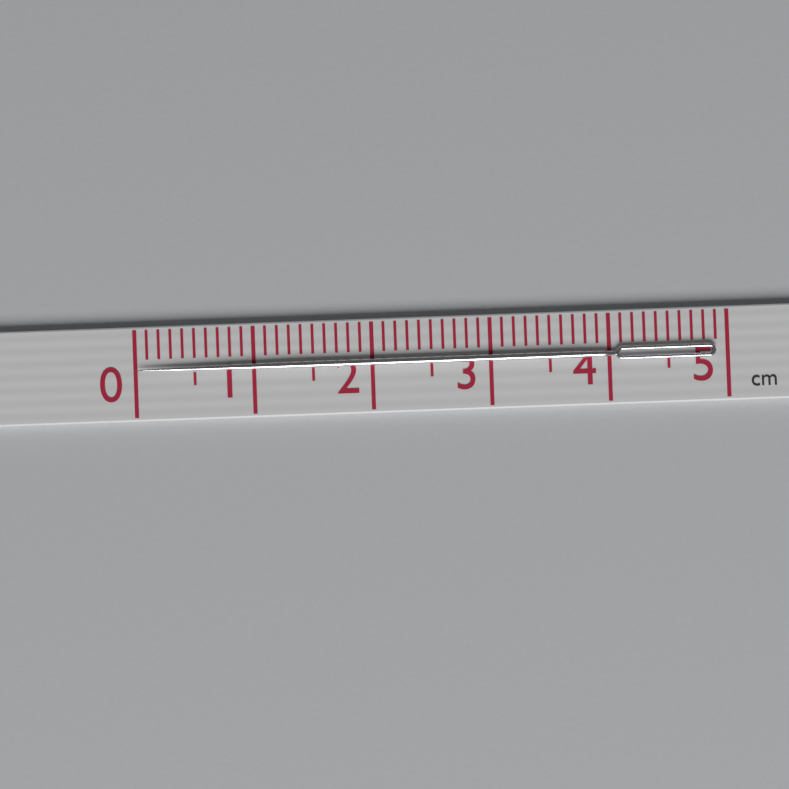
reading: 4.9 cm
